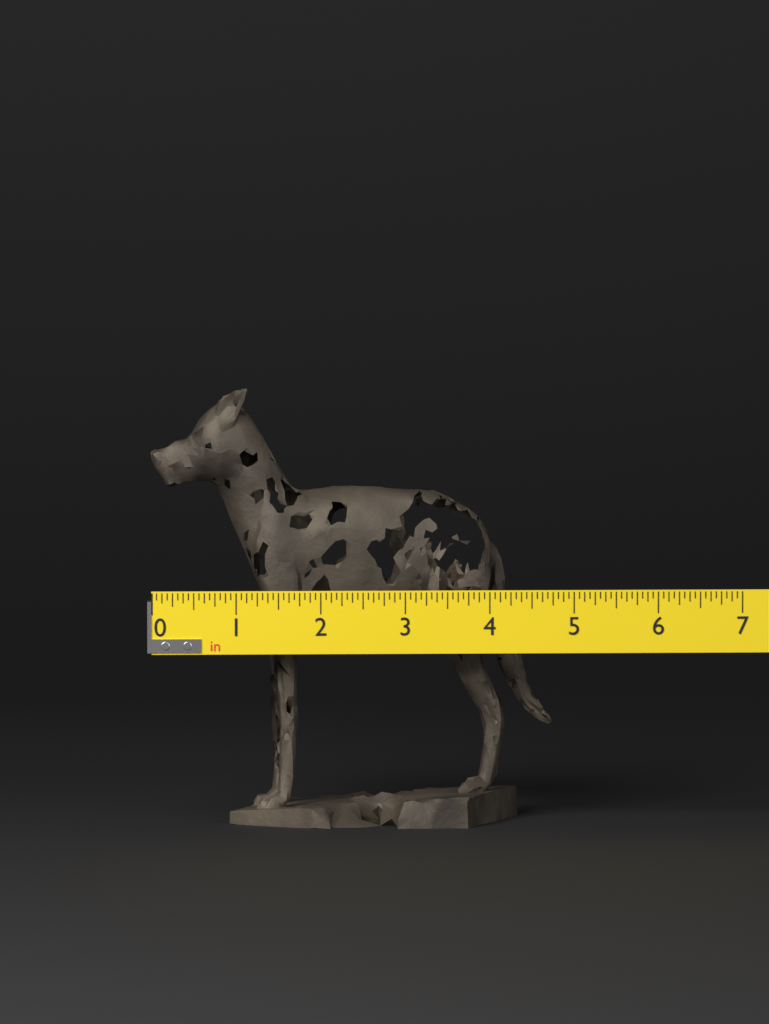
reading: 4.8125 in
